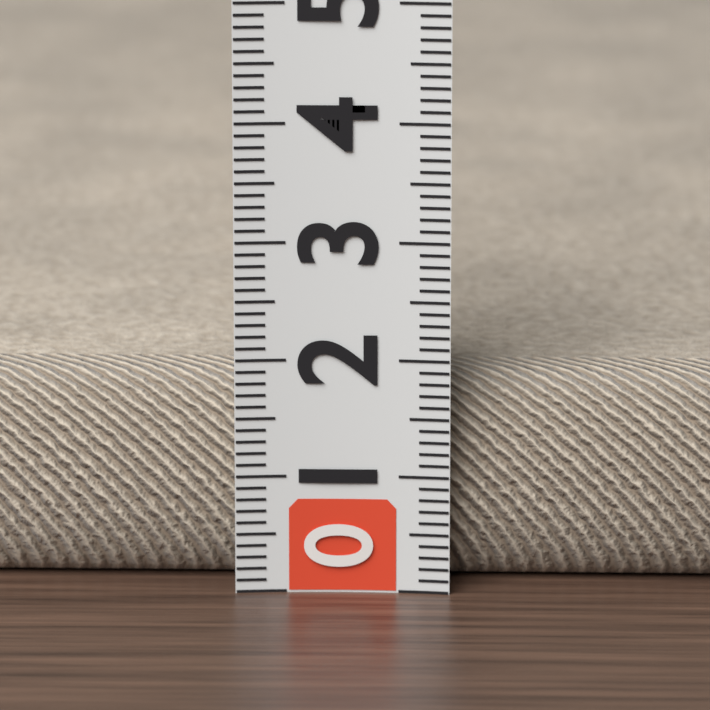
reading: 1.8 (no unit)
